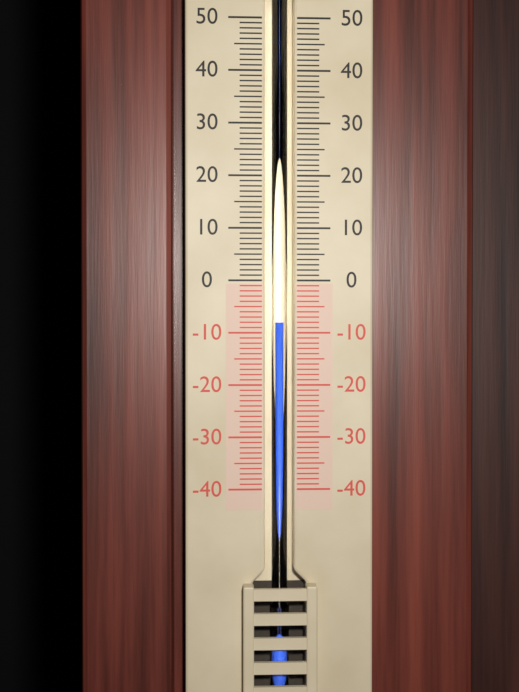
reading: -8 (no unit)
